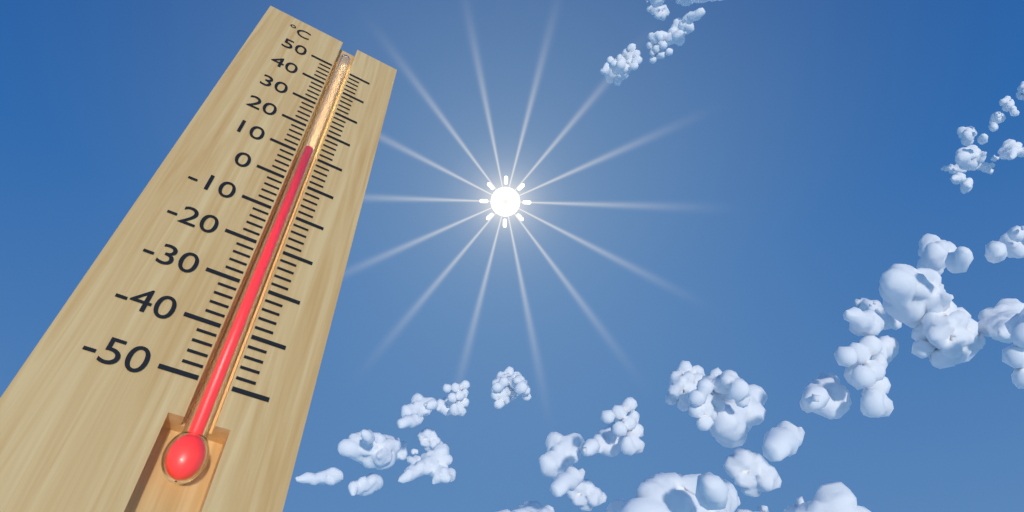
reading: 12 °C
